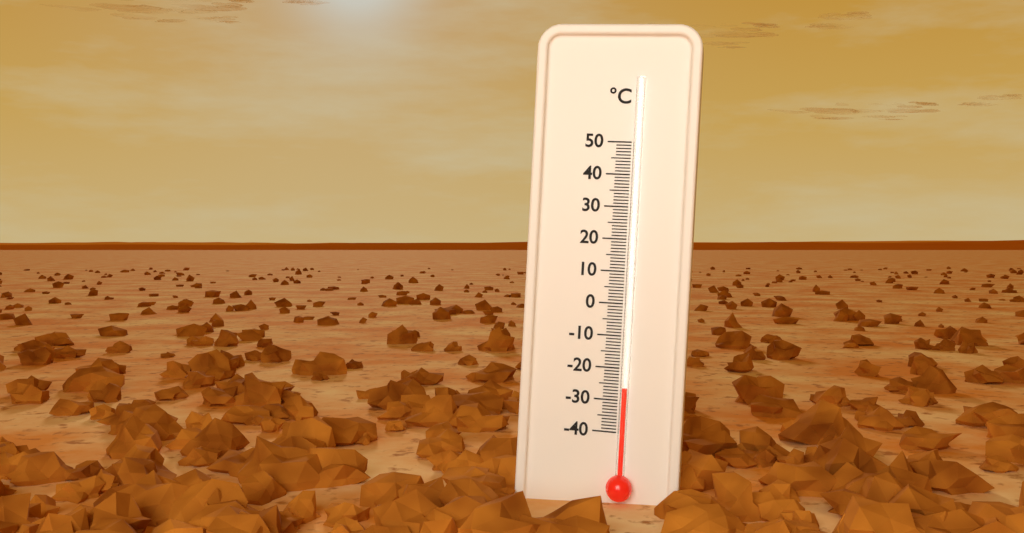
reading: -26 °C
